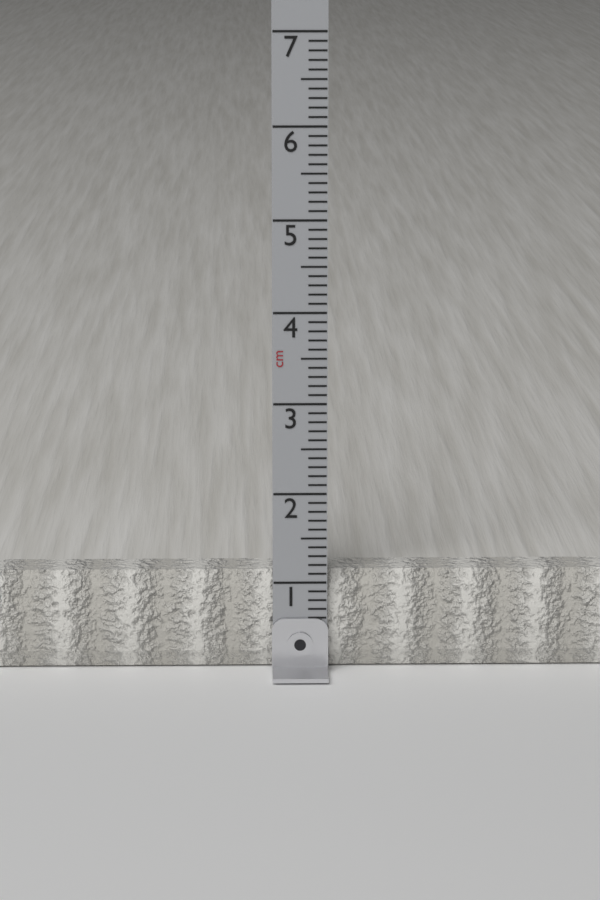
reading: 1.1 cm
